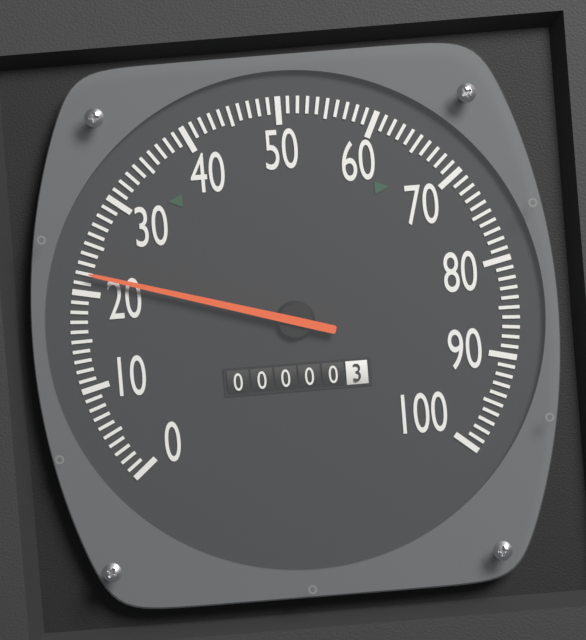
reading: 22 (no unit)
